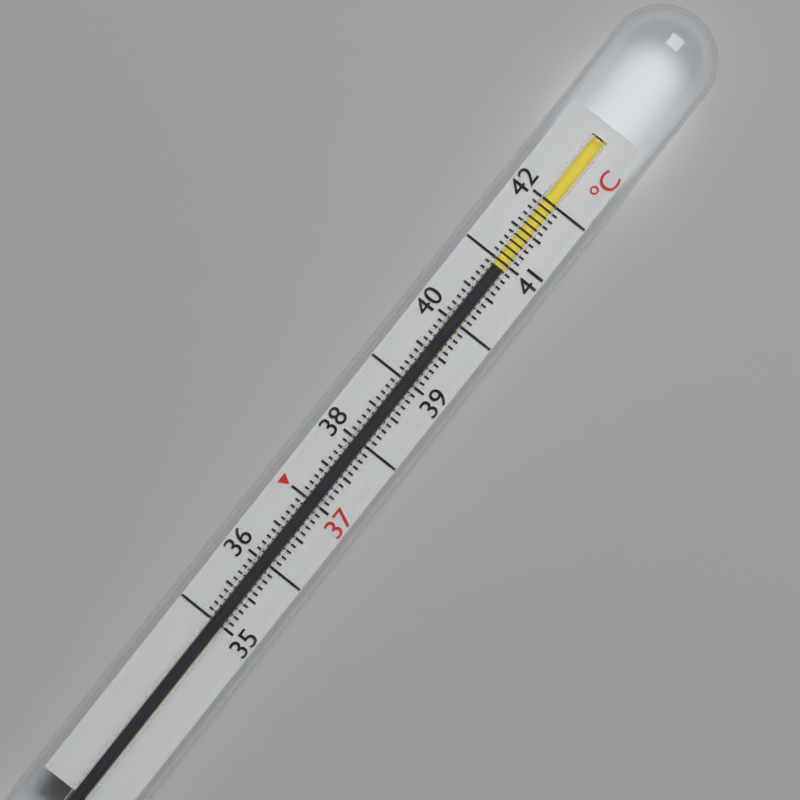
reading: 40.9 °C
